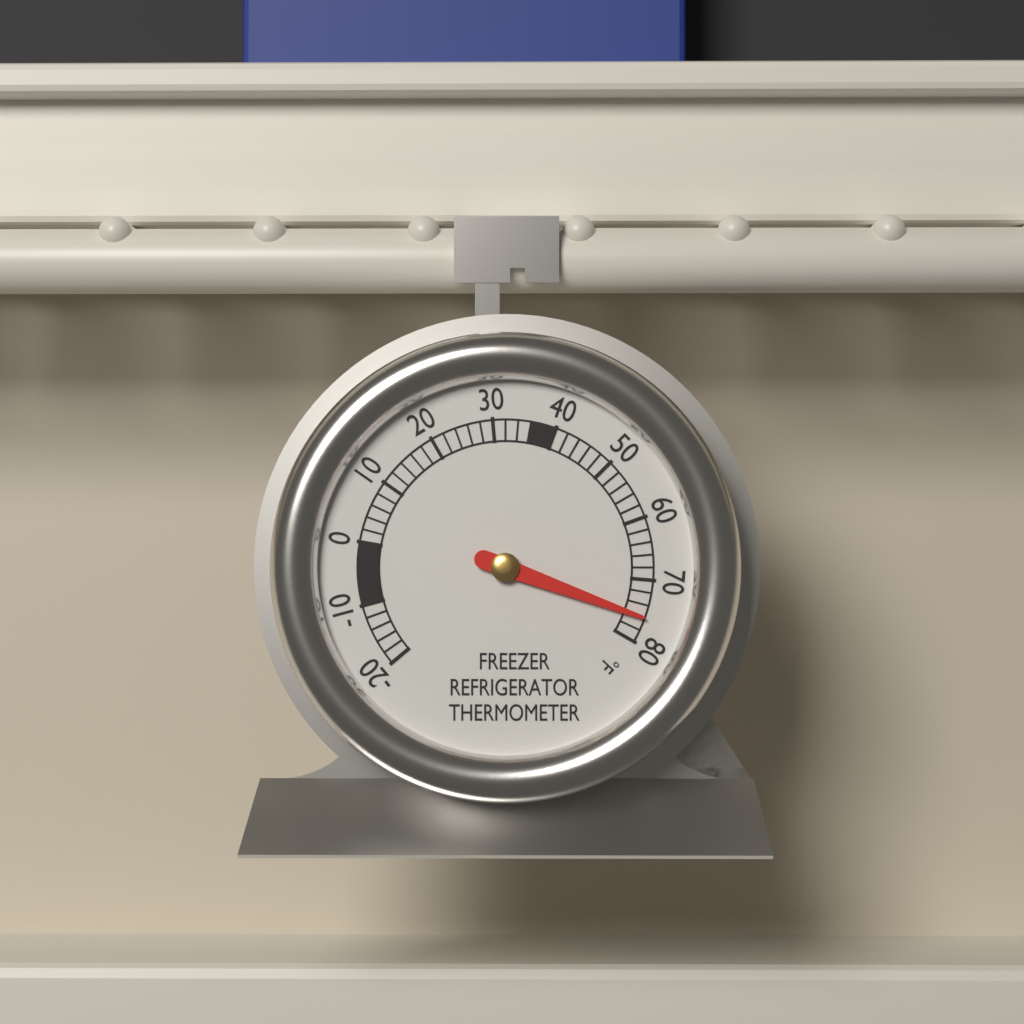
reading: 76 °F
